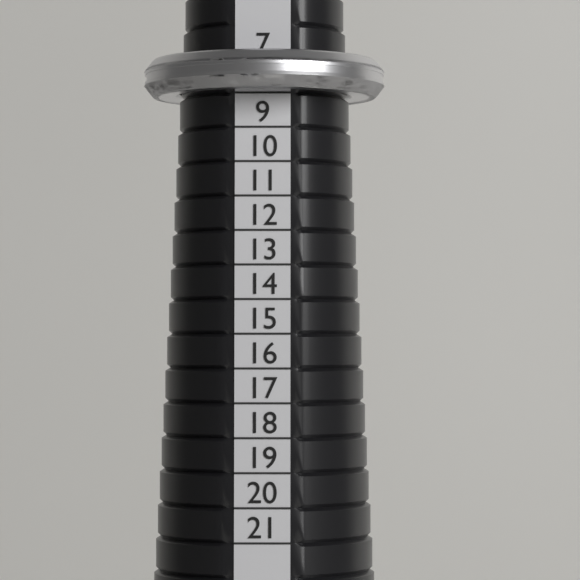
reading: 8 (no unit)
